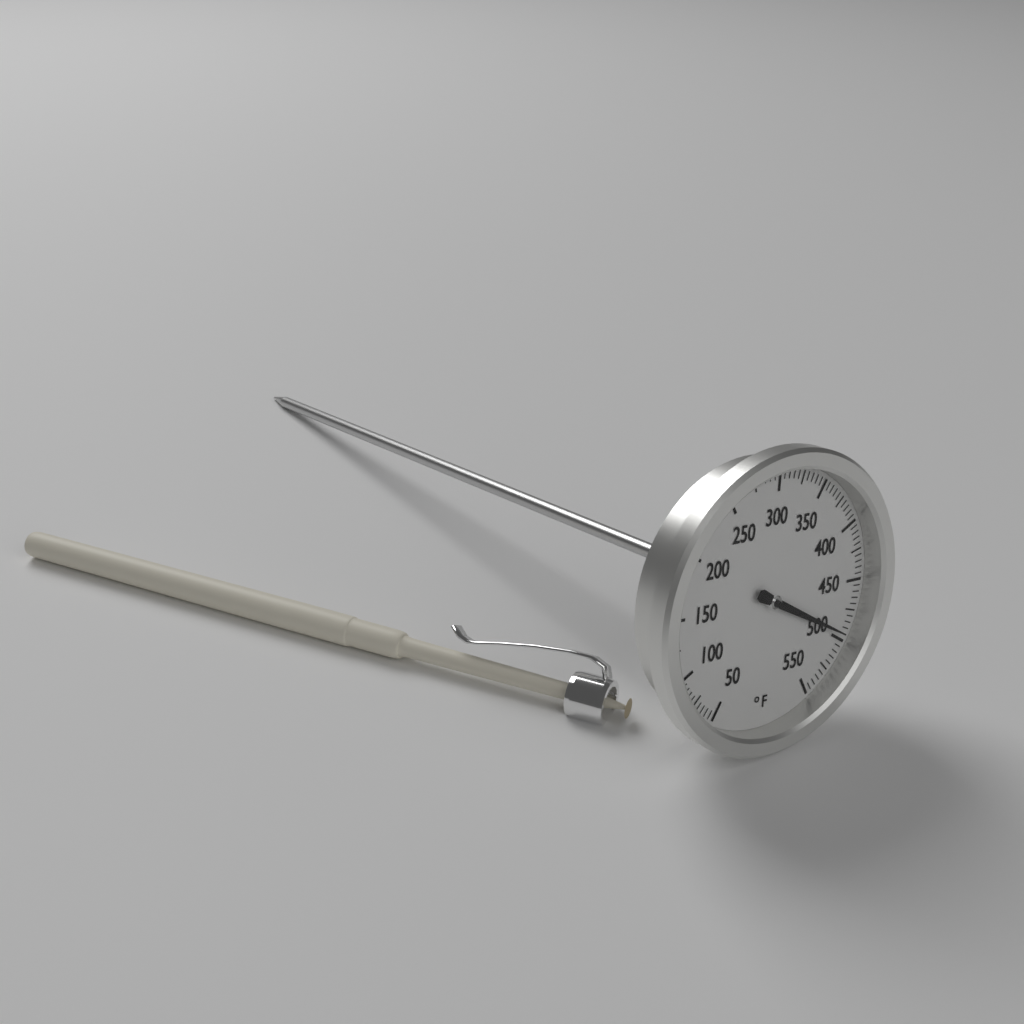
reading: 495 °F
